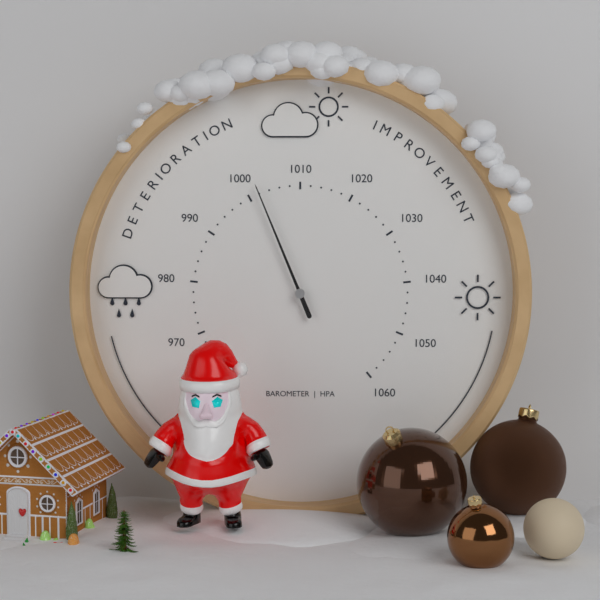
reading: 1002 hPa
